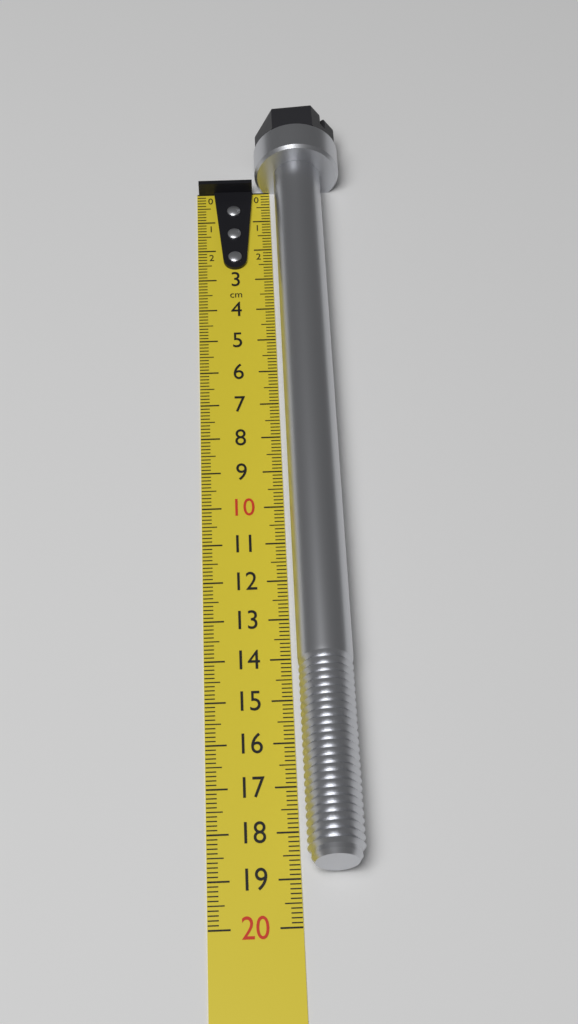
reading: 18.9 cm
